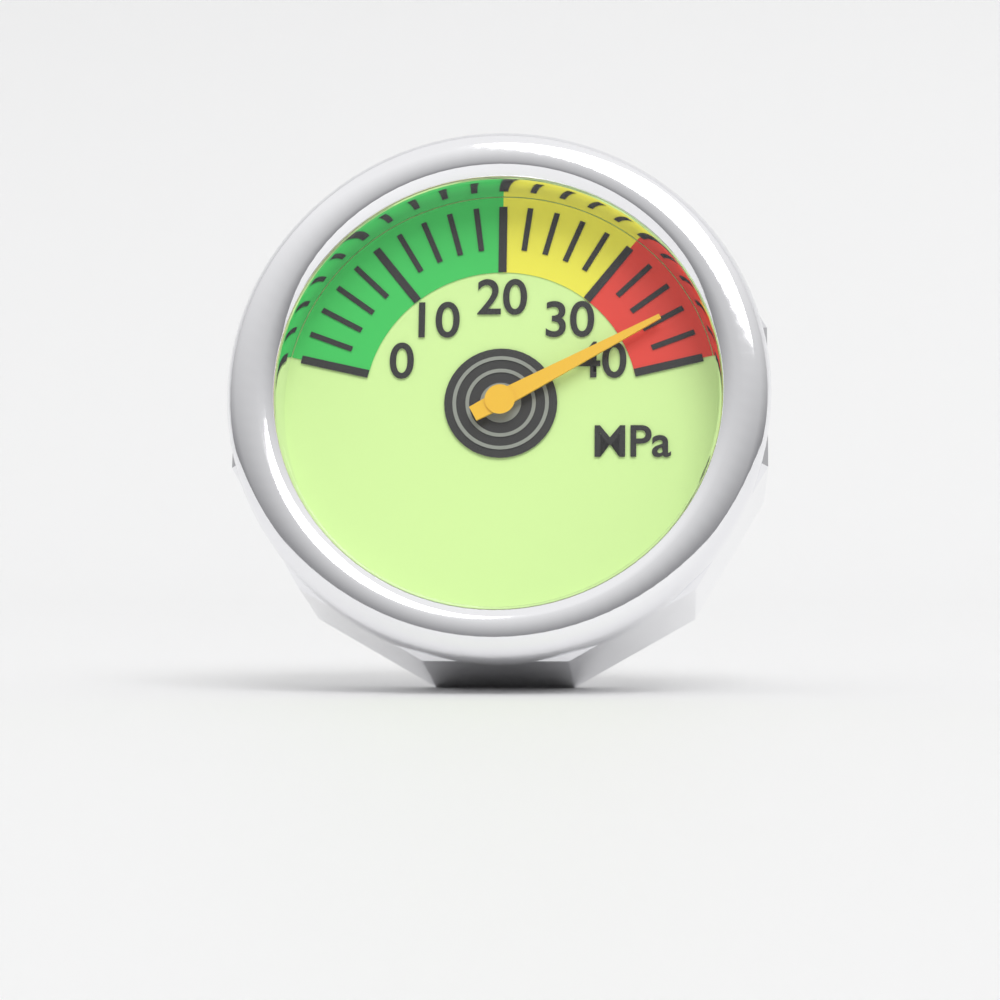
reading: 36 MPa
